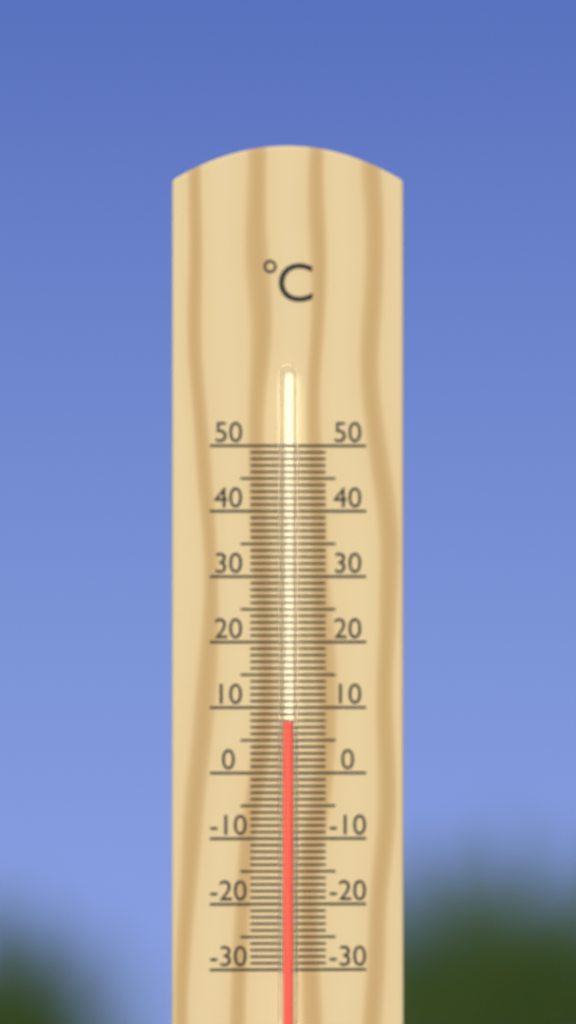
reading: 8 °C
